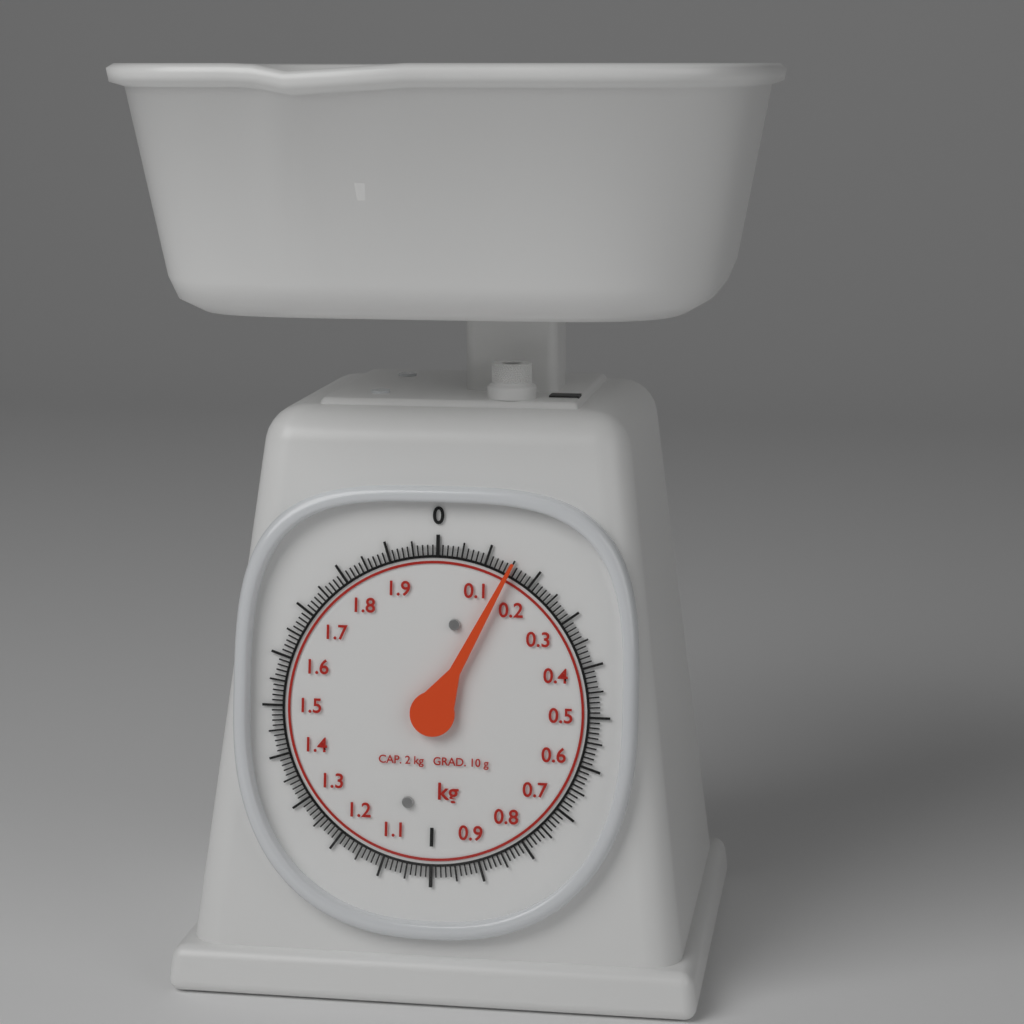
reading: 0.15 kg
